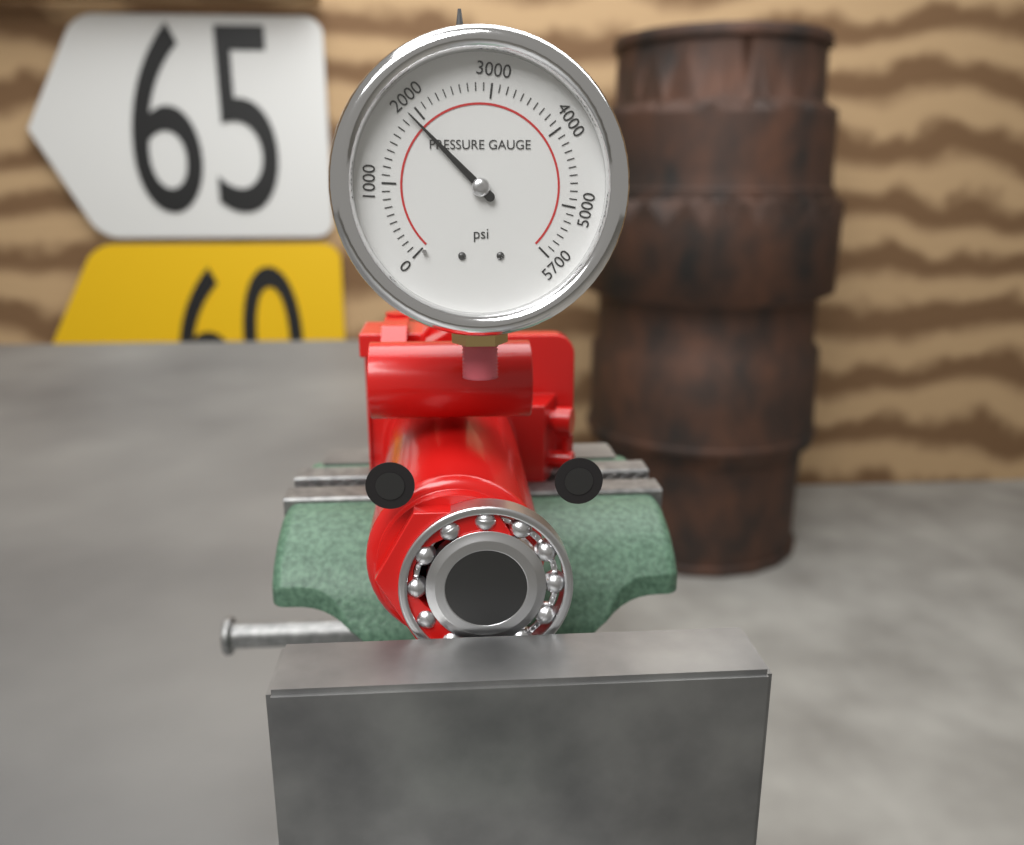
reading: 1900 psi
